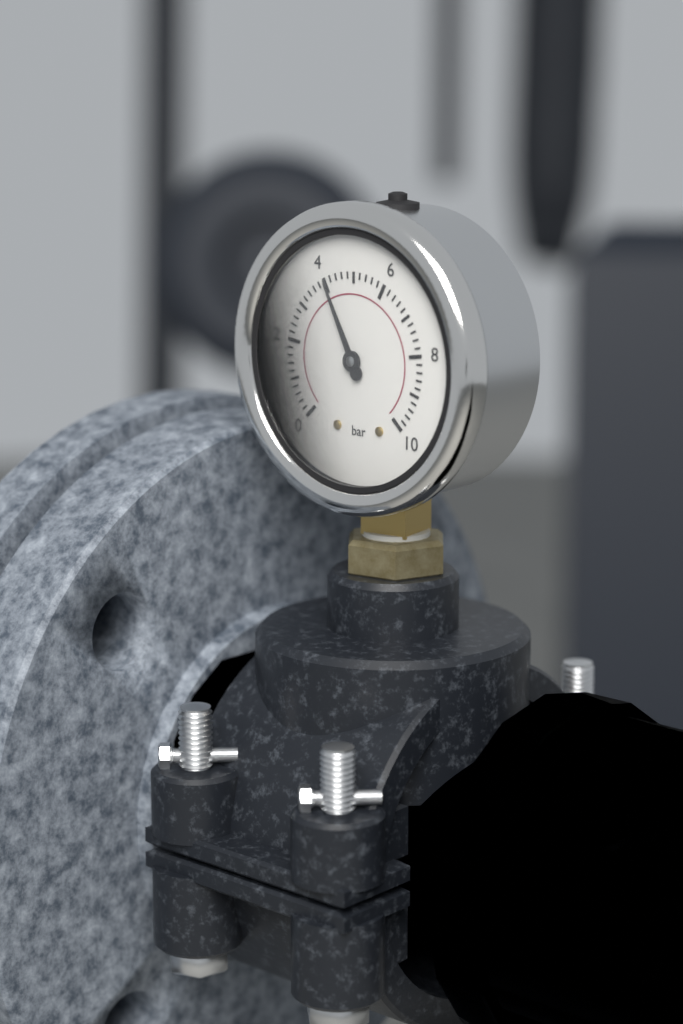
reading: 4.0 bar
